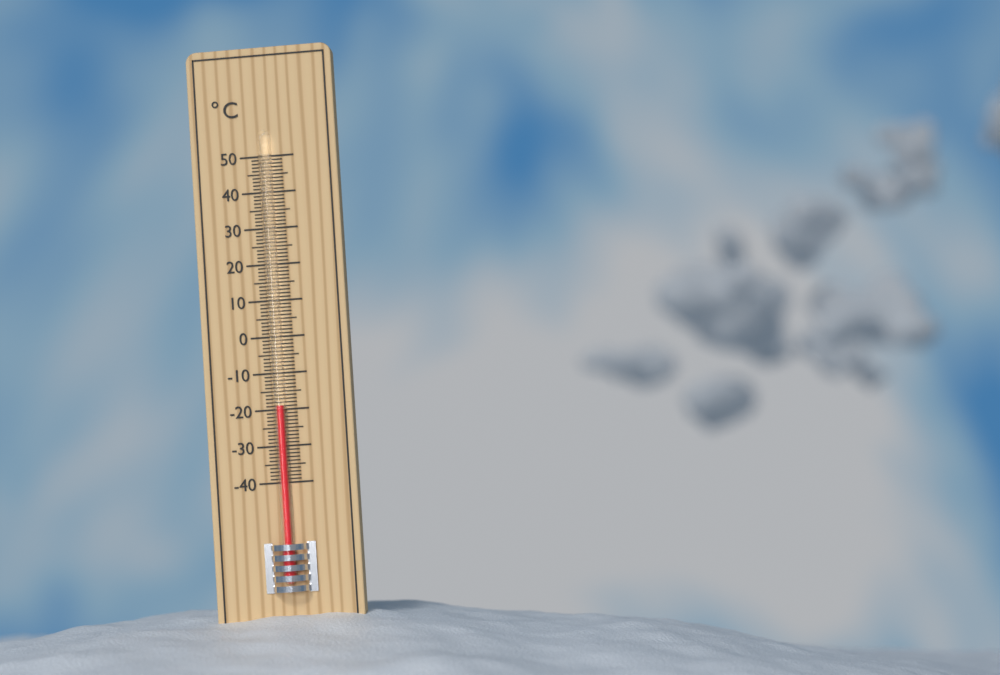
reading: -19 °C
